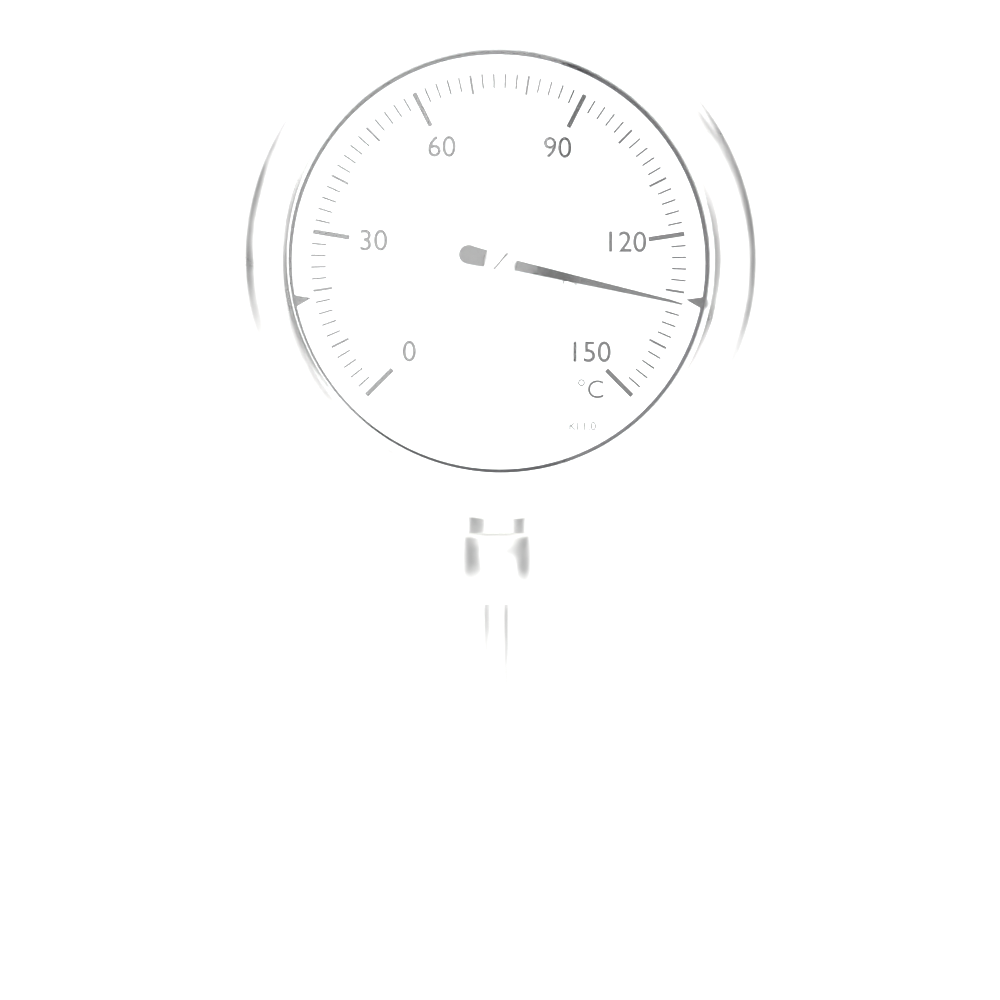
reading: 132 °C
